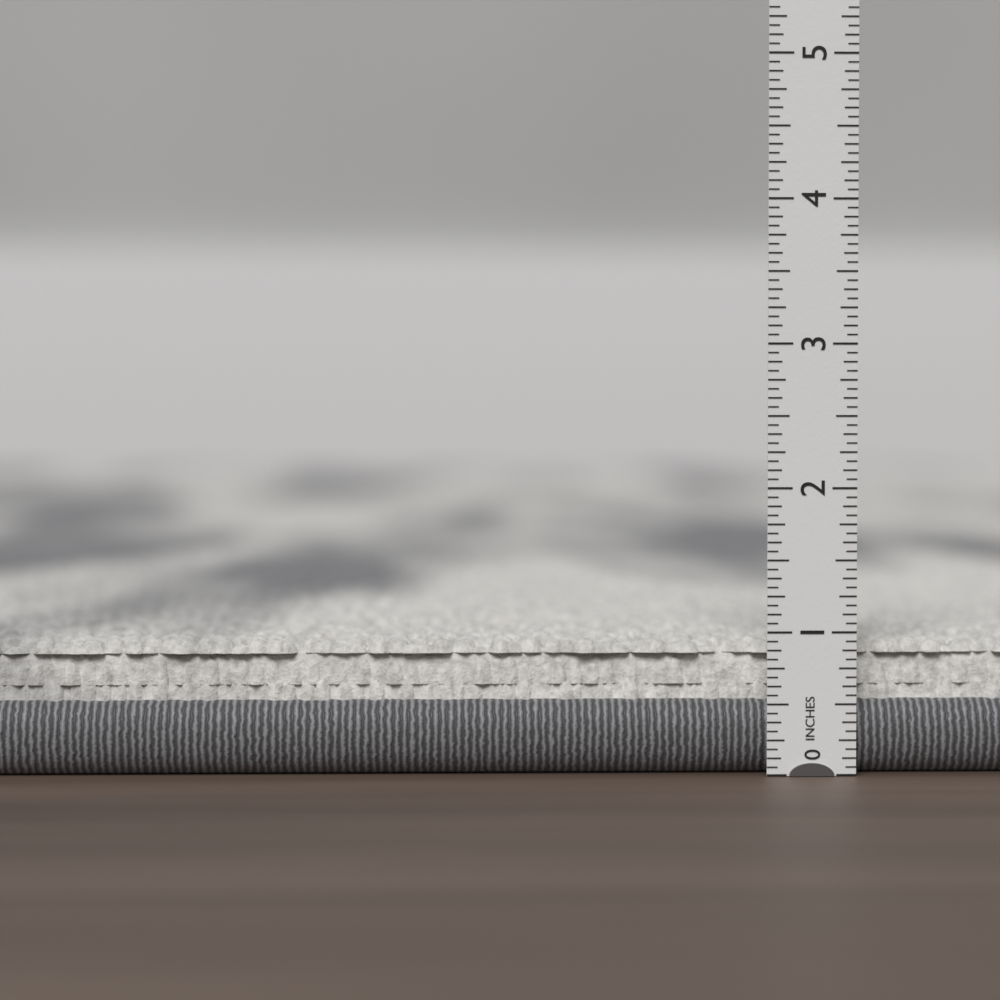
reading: 0.9375 in
